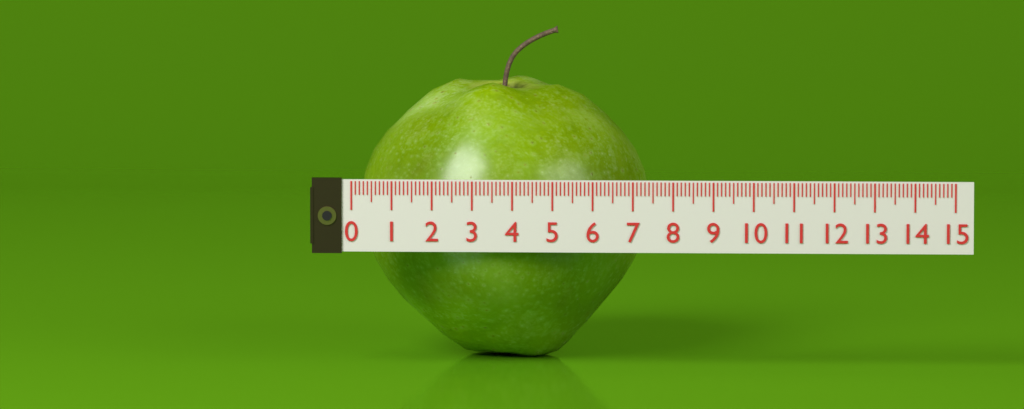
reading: 7.3 (no unit)
